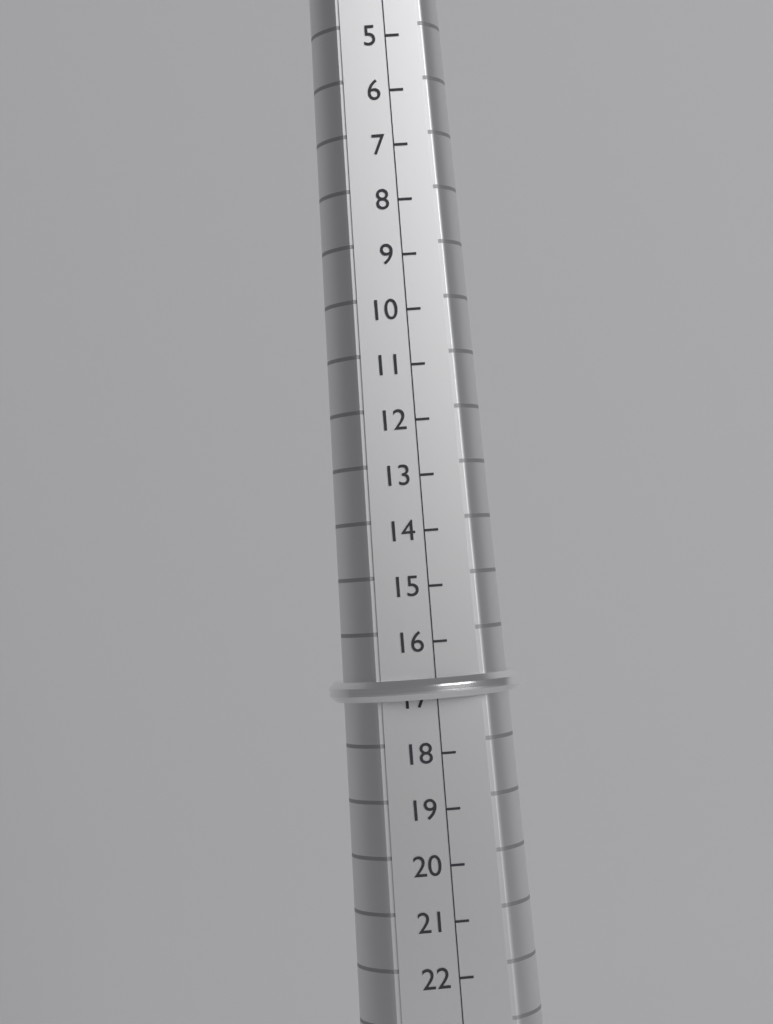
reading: 17 (no unit)
